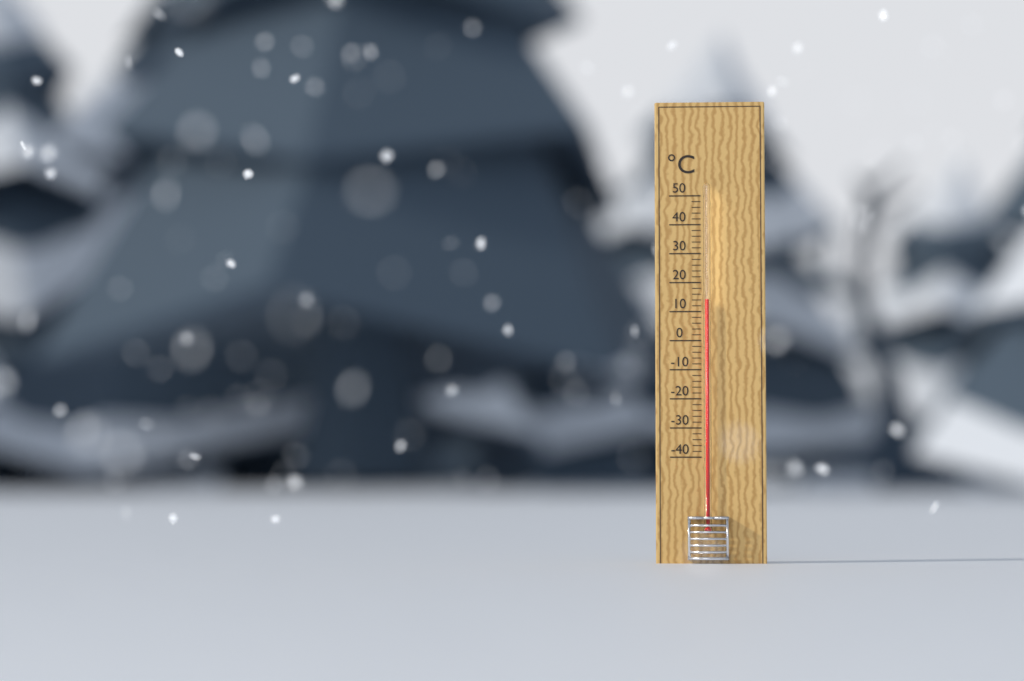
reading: 14 °C
